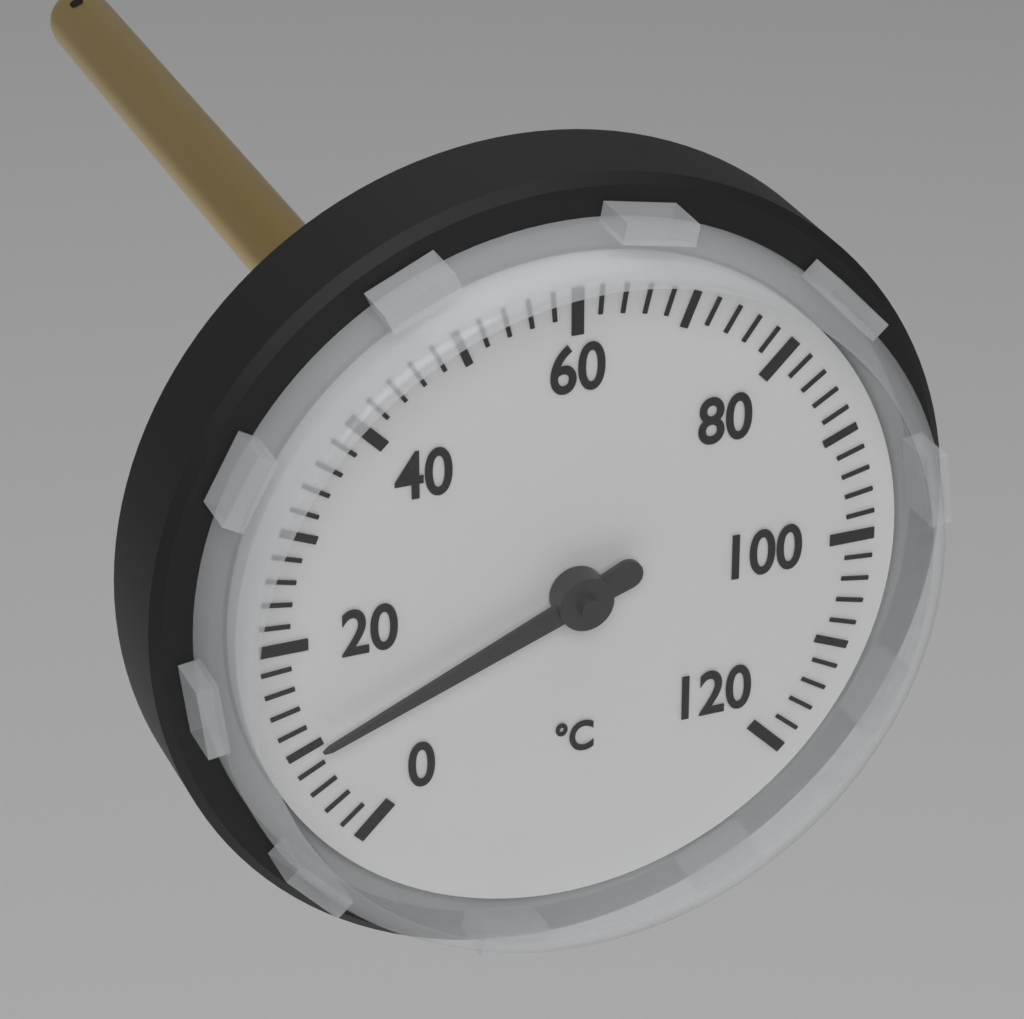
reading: 10 °C
